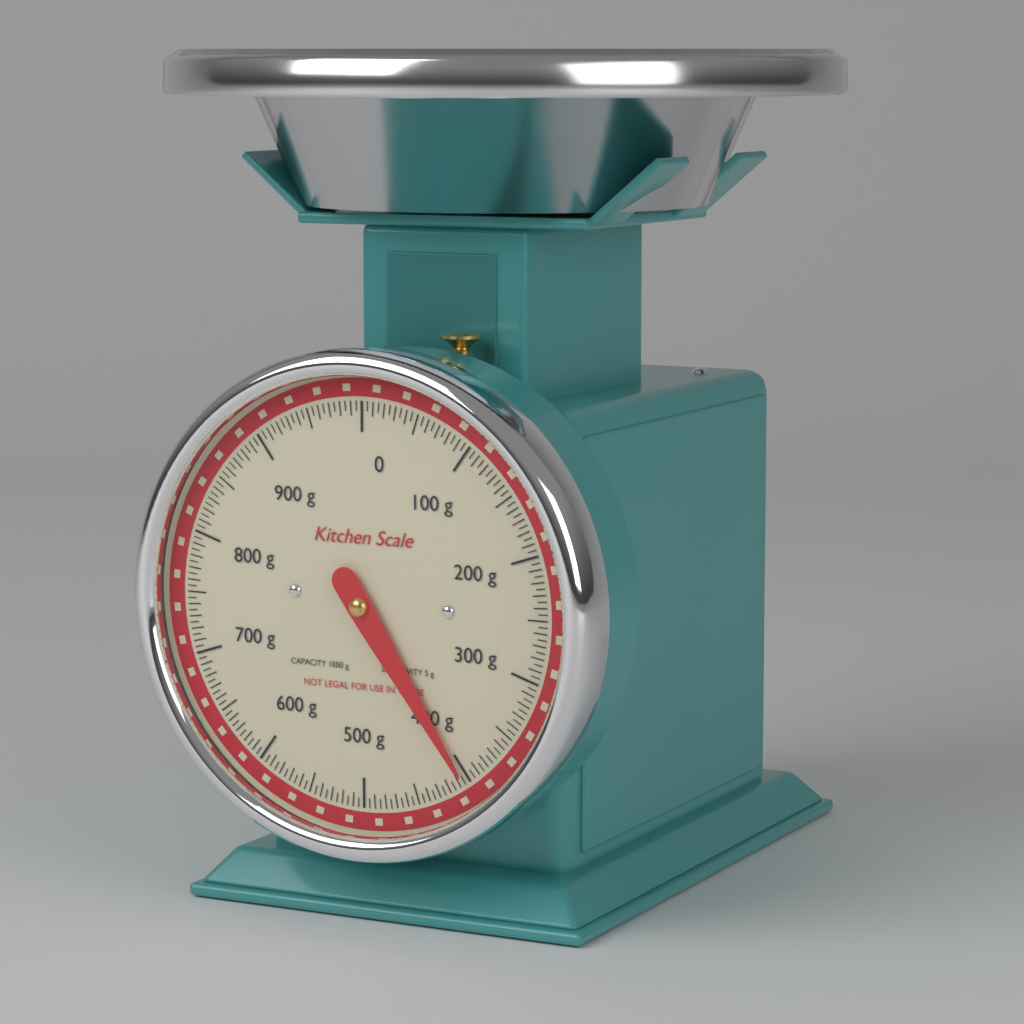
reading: 405 g
